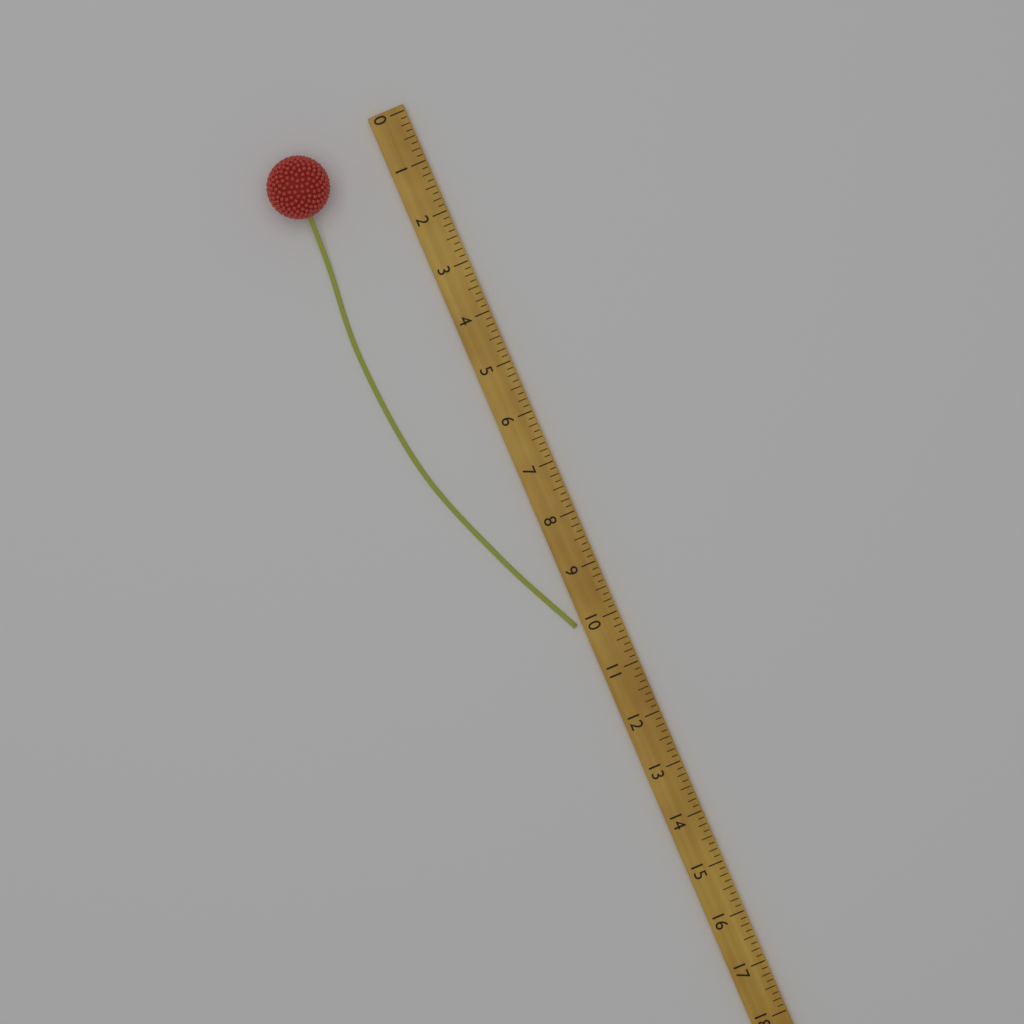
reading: 10.000 (no unit)
